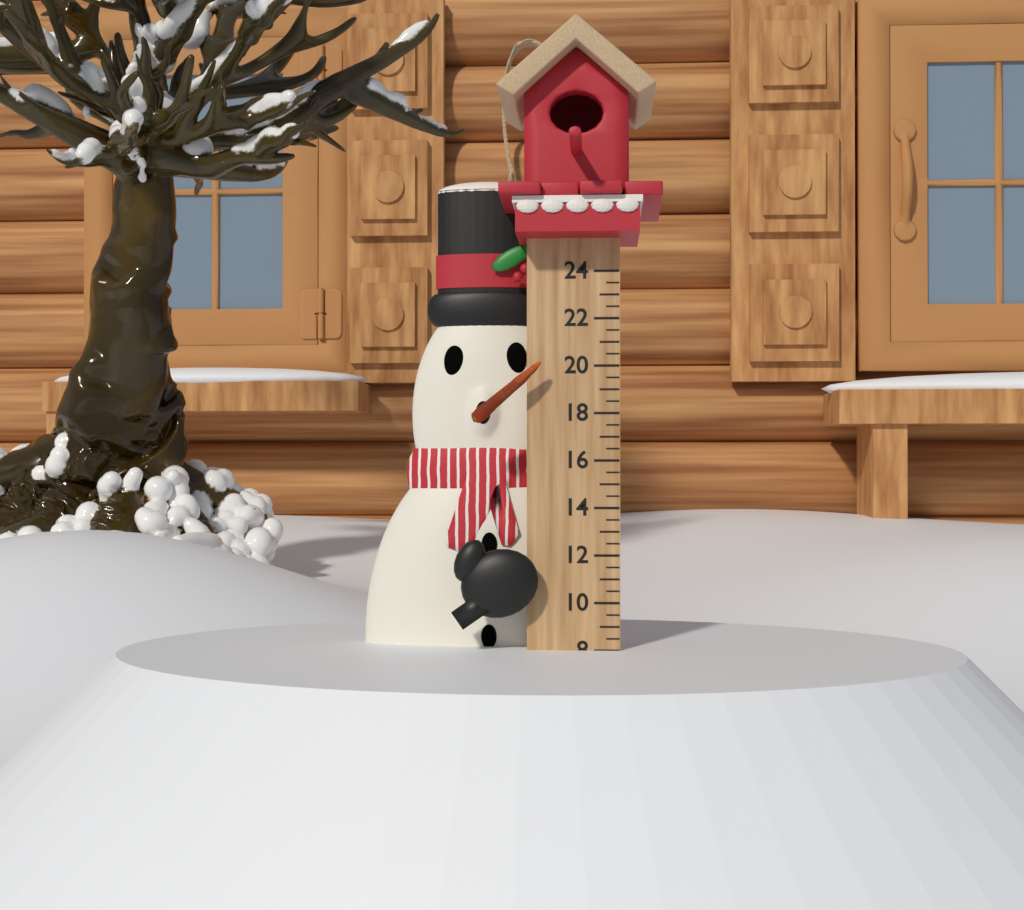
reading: 8.0 (no unit)
